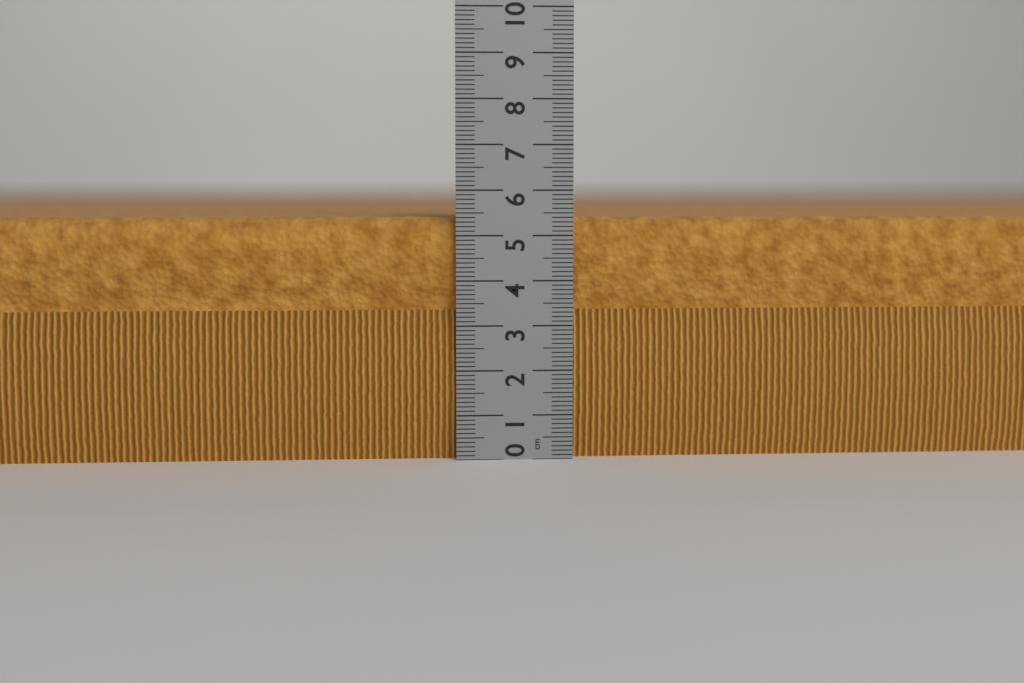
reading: 5.4 cm
